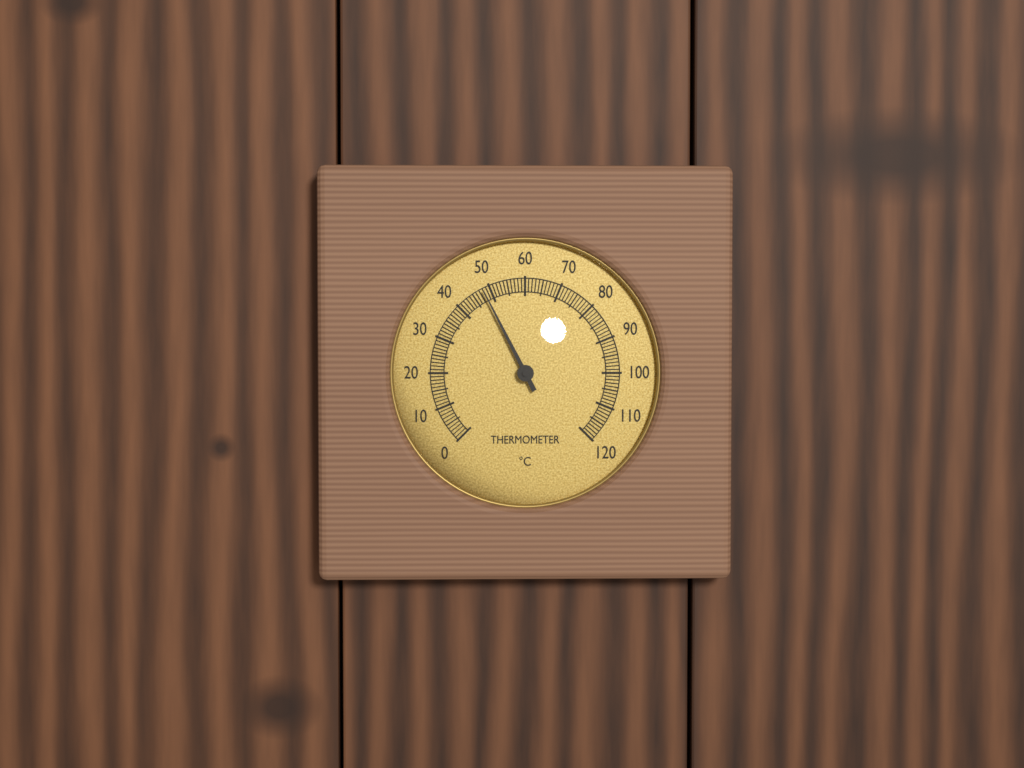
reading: 48 °C
